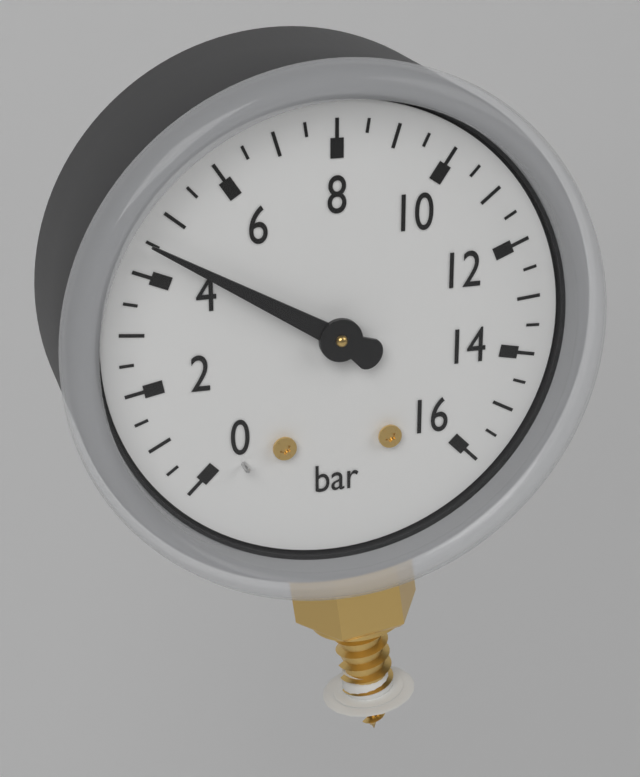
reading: 4.5 bar
